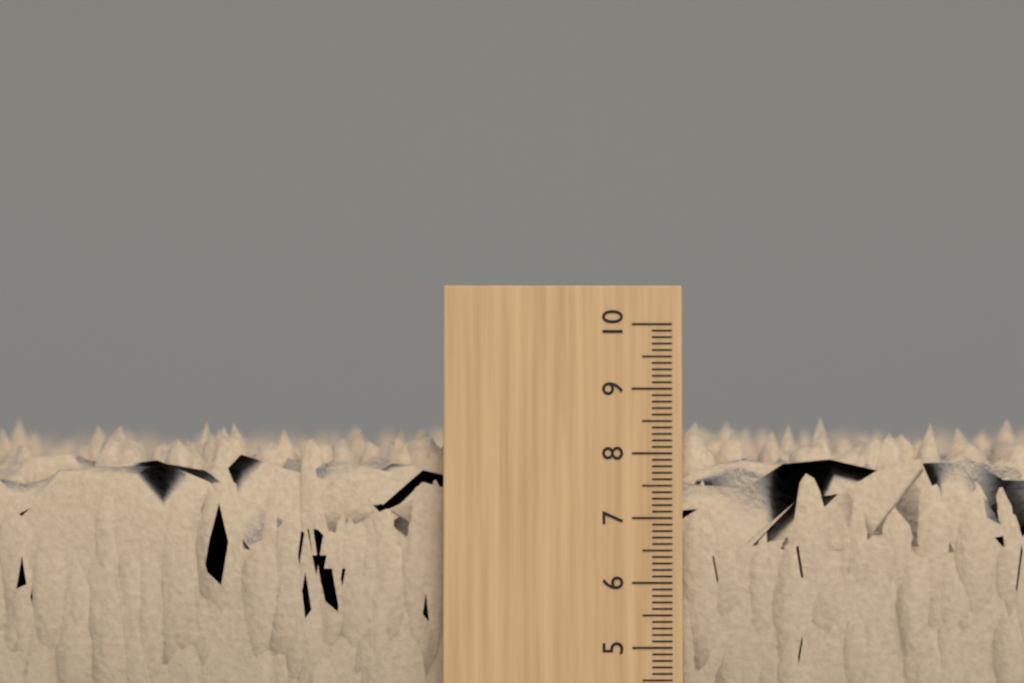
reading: 8.6 (no unit)
